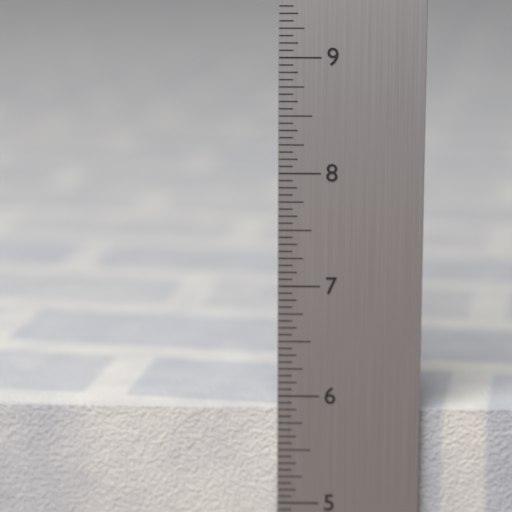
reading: 5.8750 in
